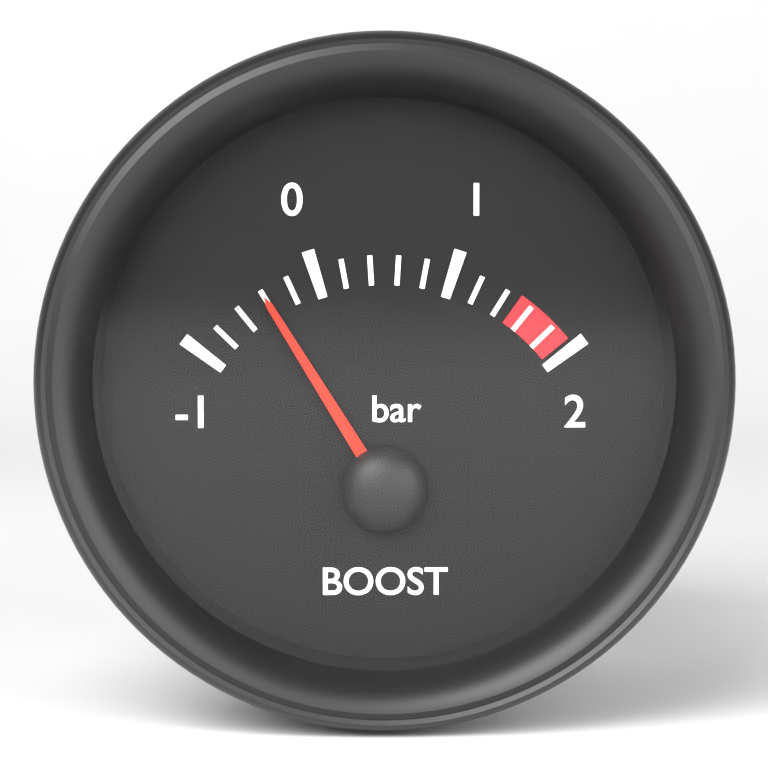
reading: -0.4 bar
